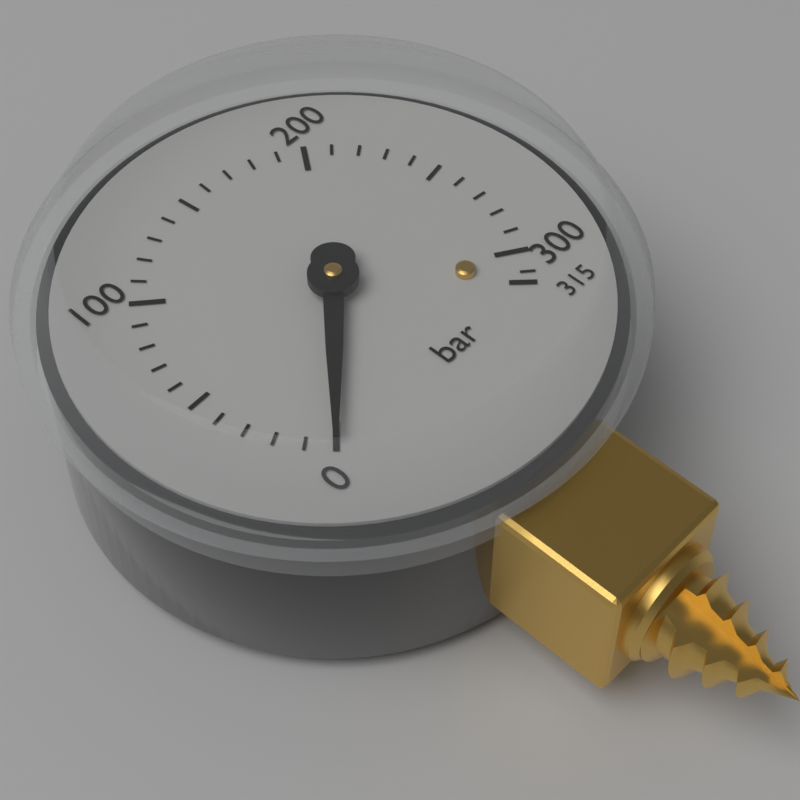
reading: 0 bar
